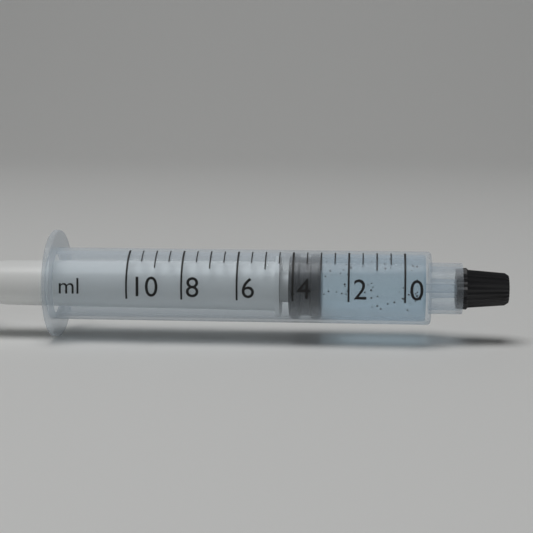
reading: 3.0 ml
